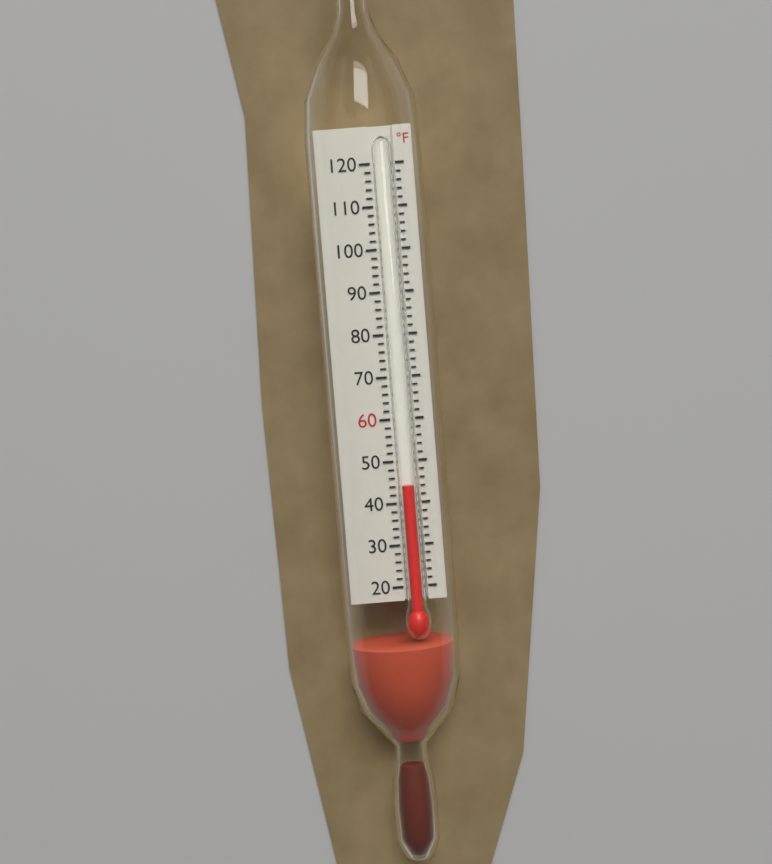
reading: 44 °F
